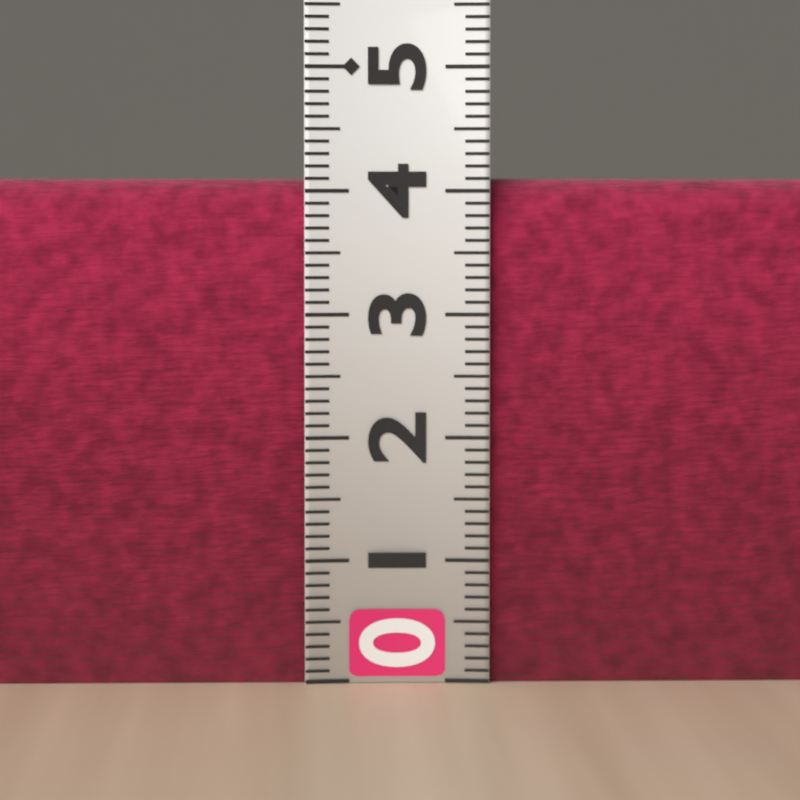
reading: 4.1 (no unit)
